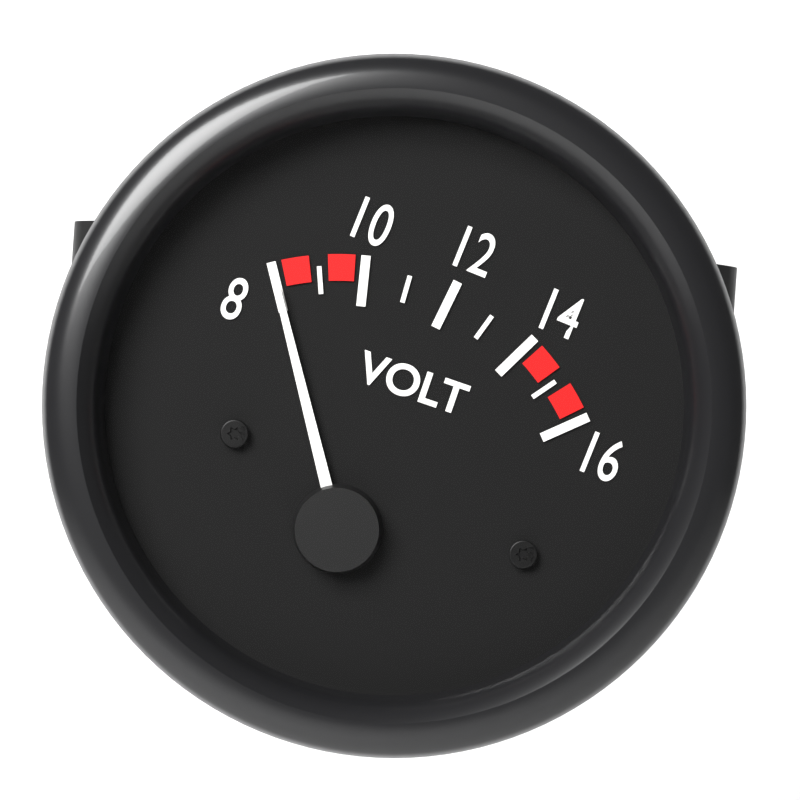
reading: 8 V
